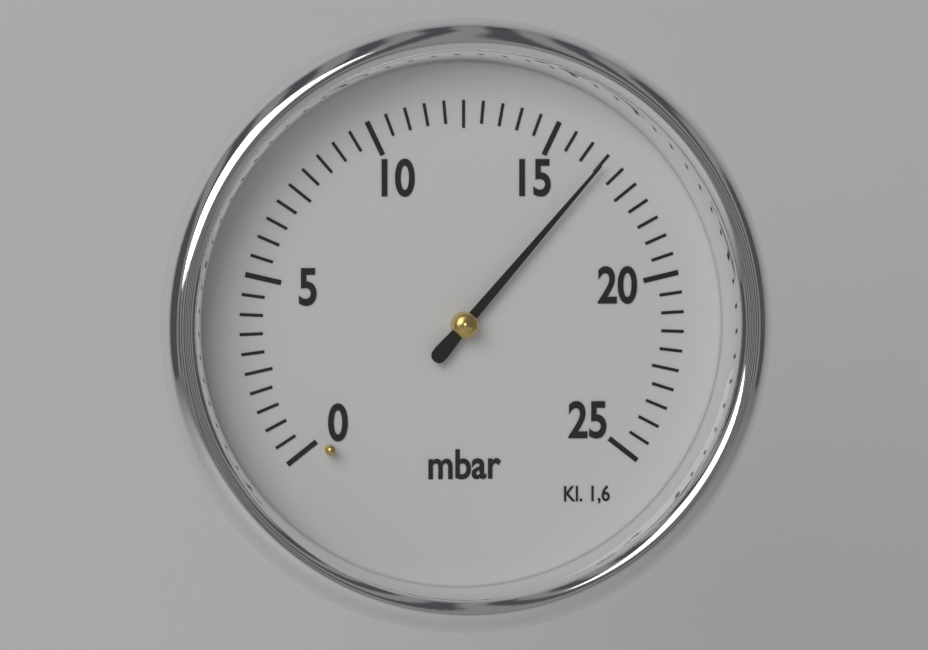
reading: 16.5 mbar
